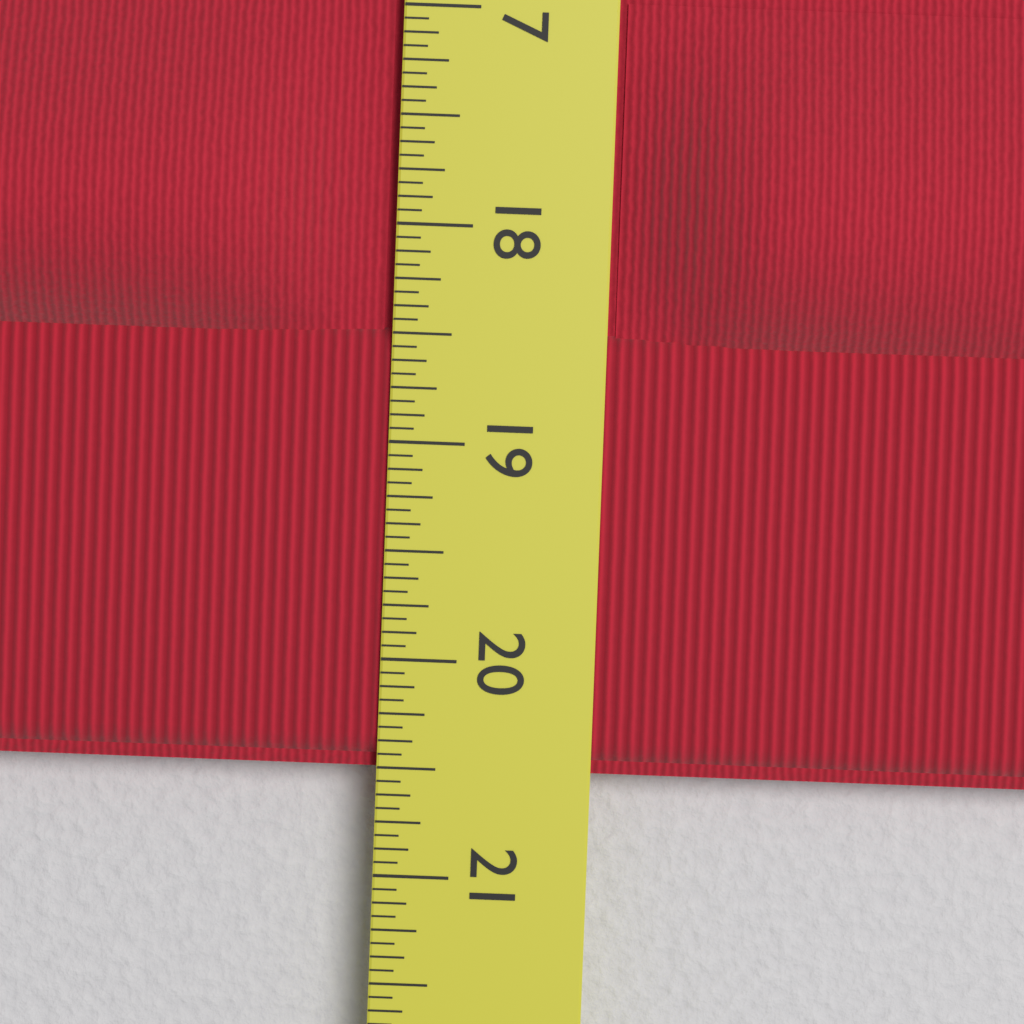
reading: 20.5000 in
